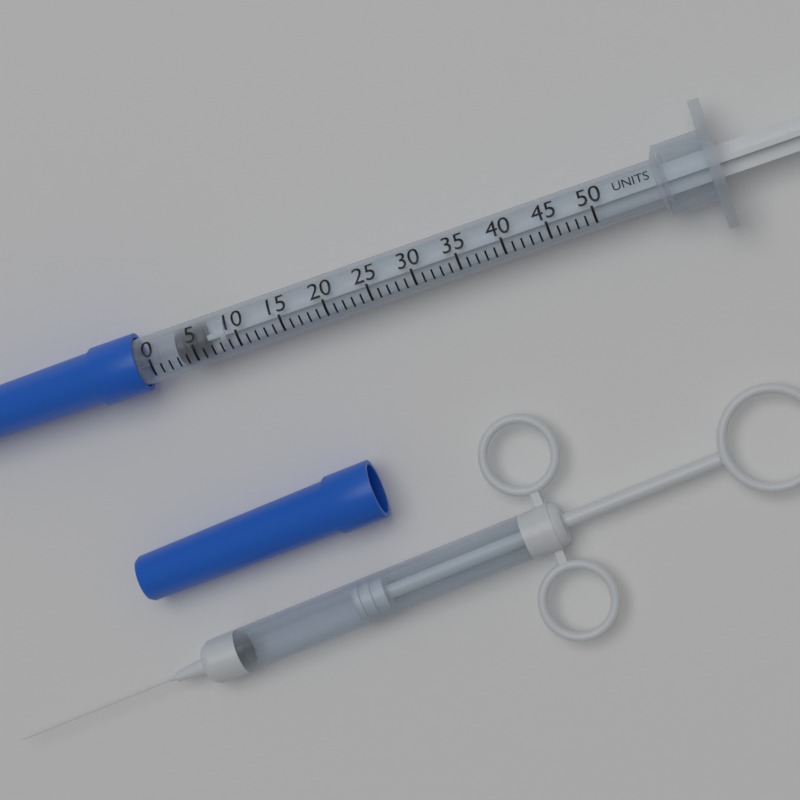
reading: 3 units
